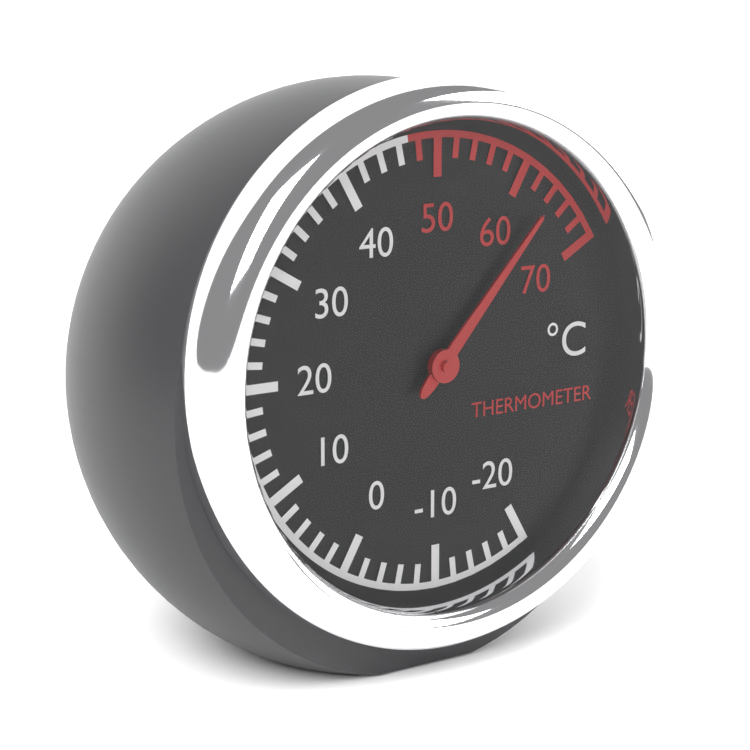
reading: 64 °C
